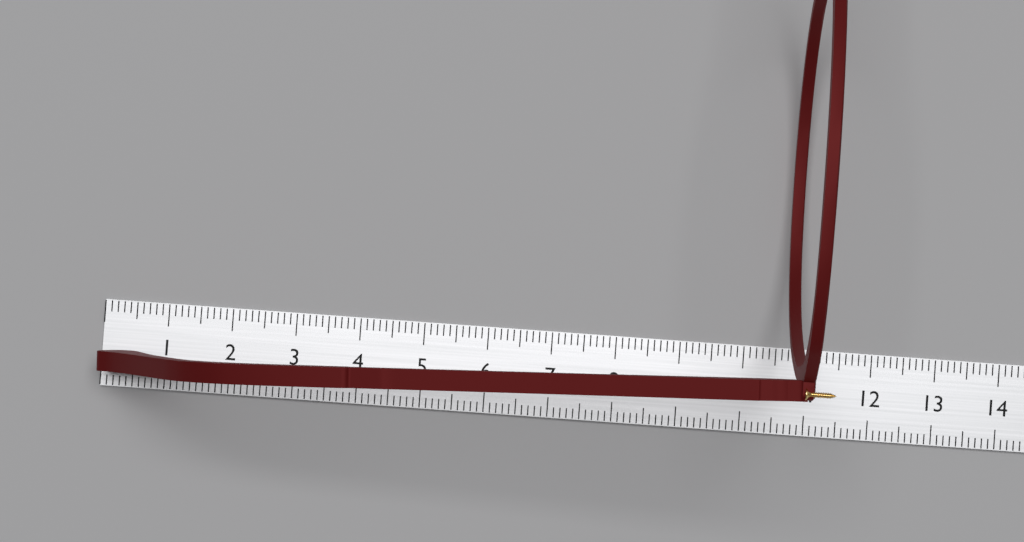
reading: 10.8 cm
